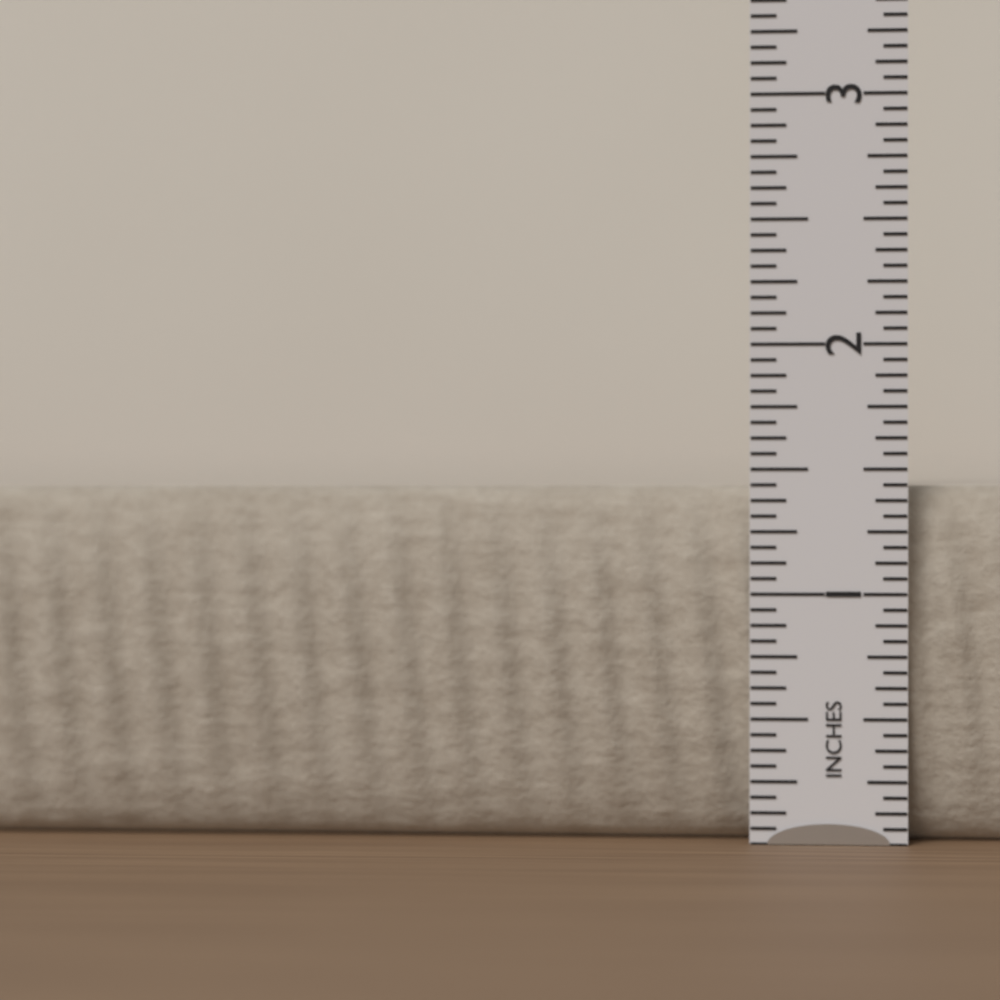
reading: 1.4375 in
